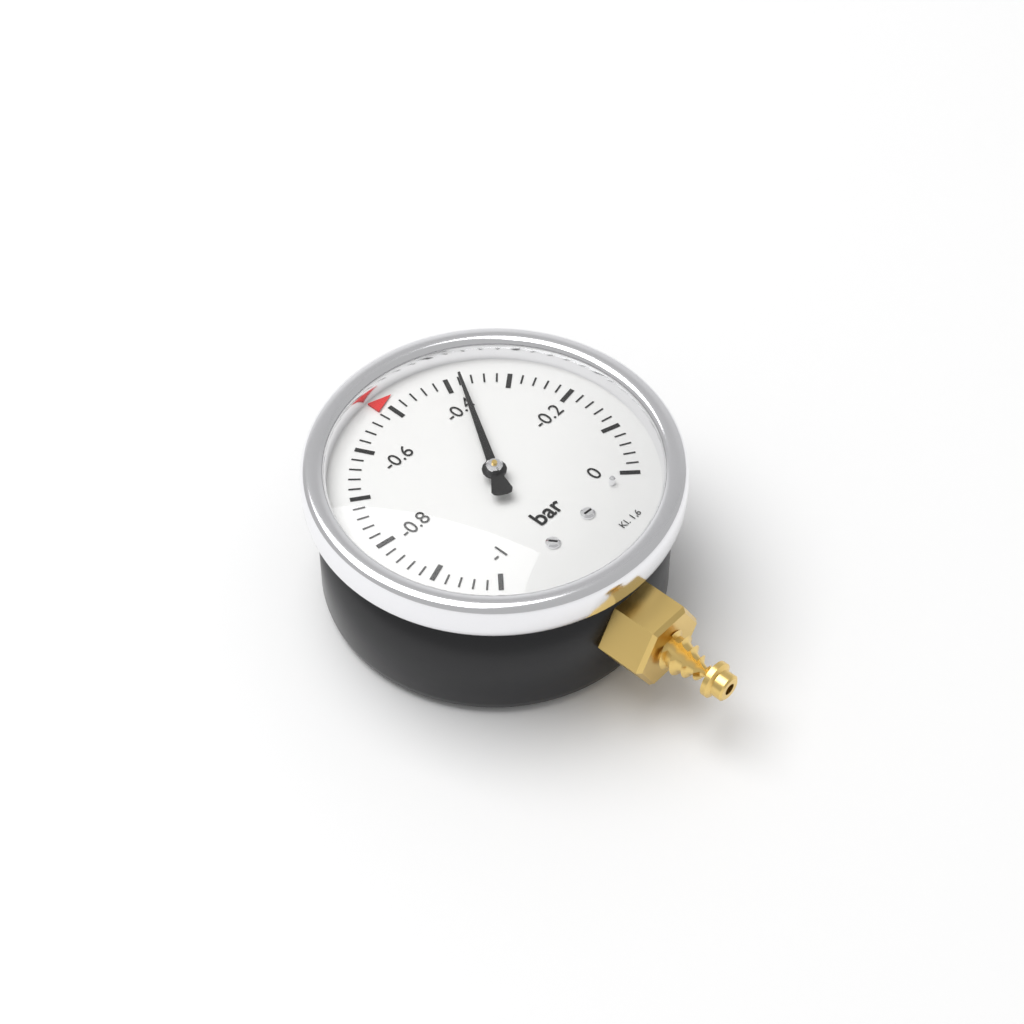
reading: -0.38 bar
